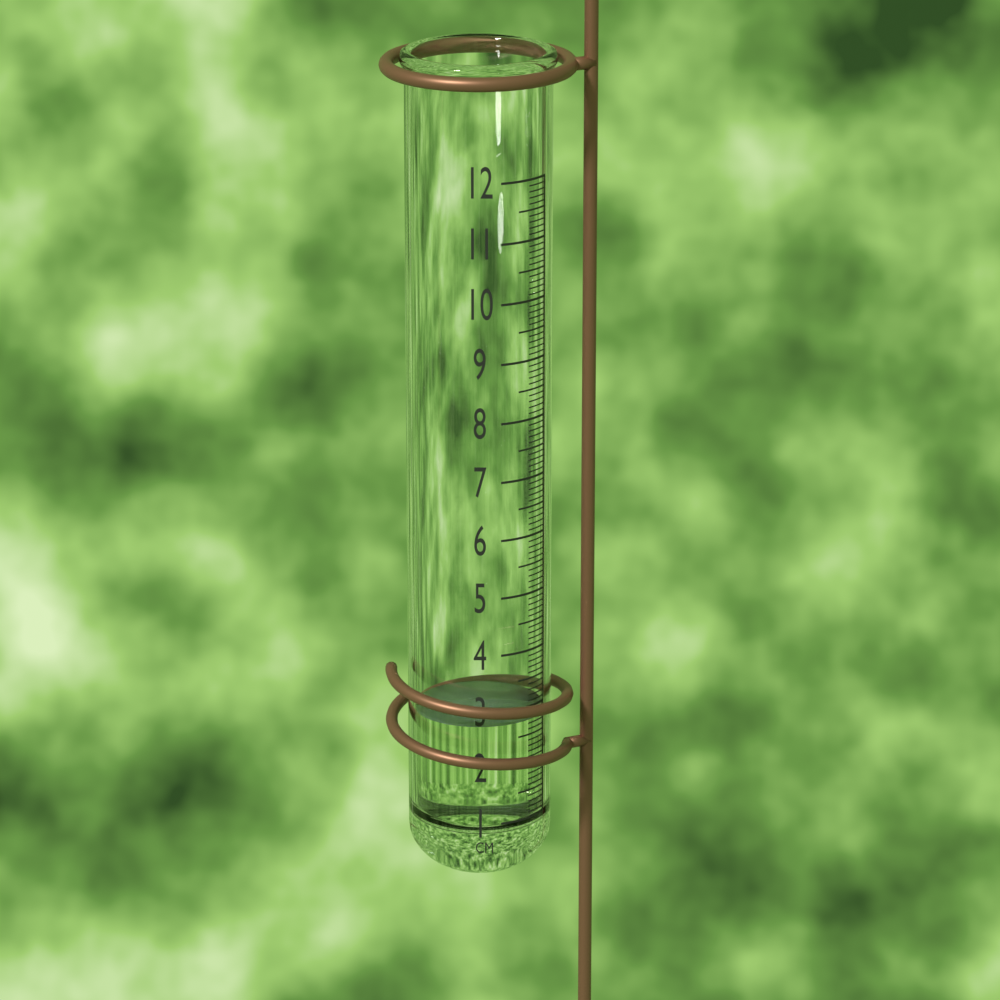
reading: 2.8 cm
